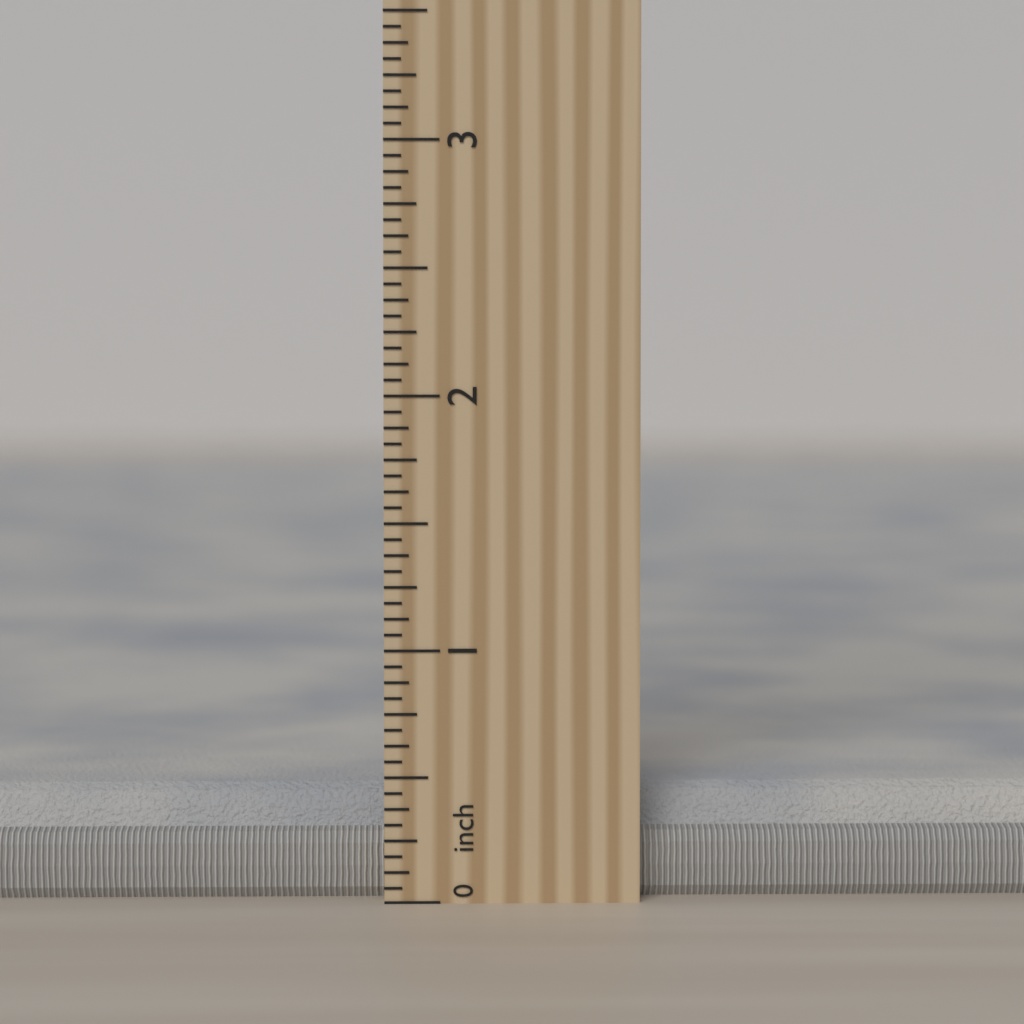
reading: 0.4375 inch
